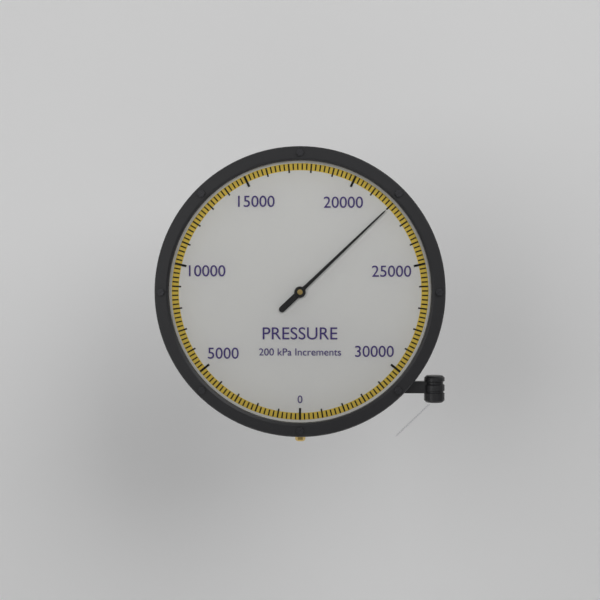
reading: 22000 kPa
